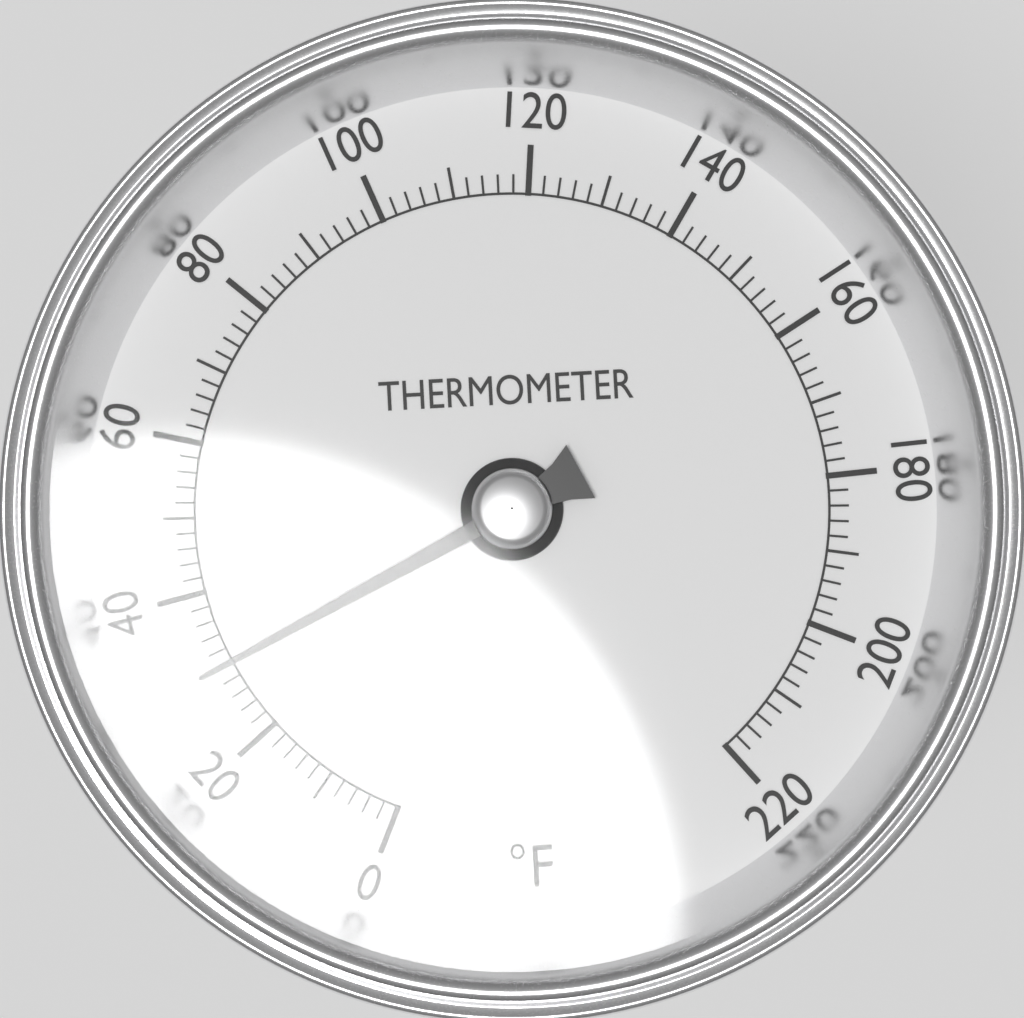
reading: 30 °F
